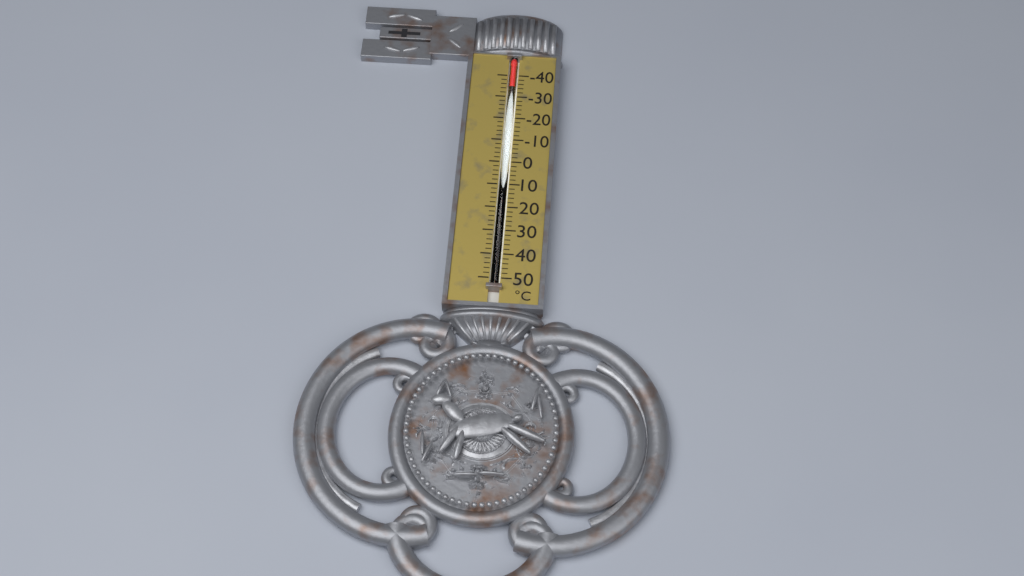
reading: -34 °C
